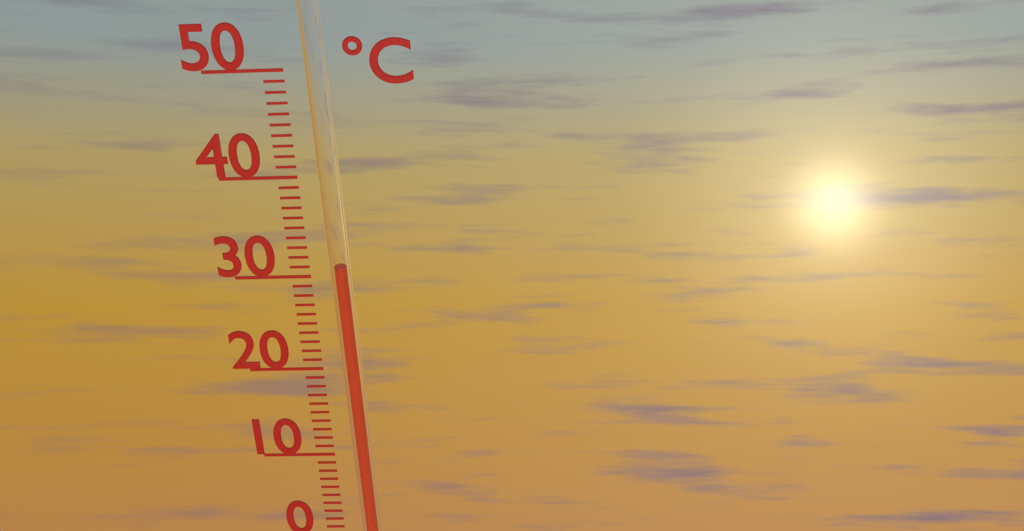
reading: 31 °C
